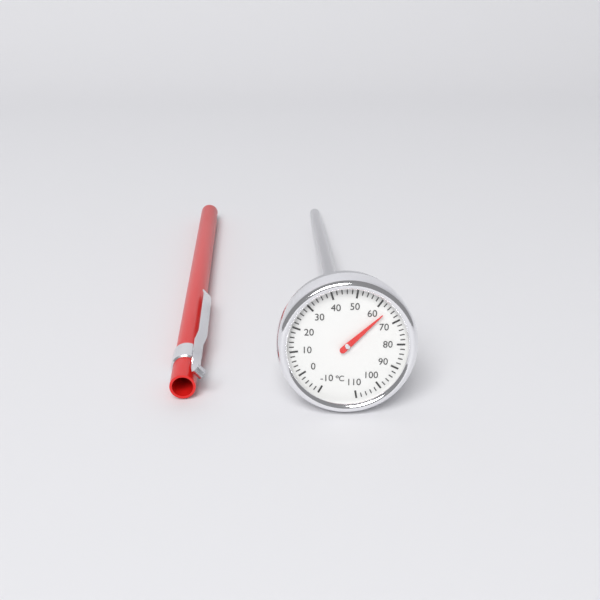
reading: 64 °C
